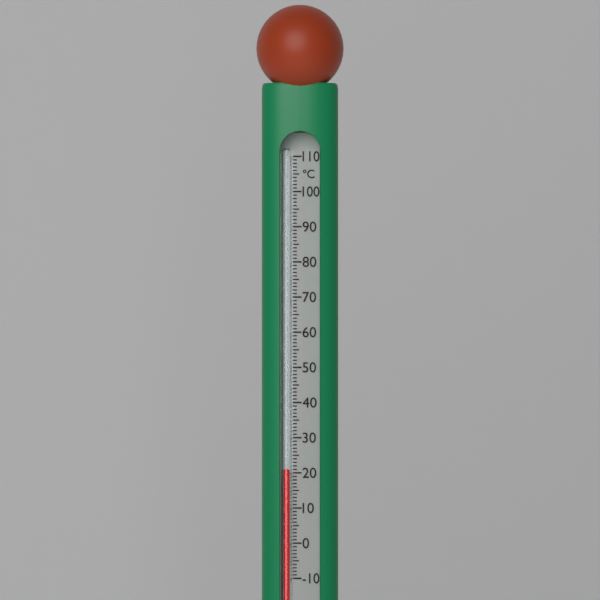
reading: 21 °C
